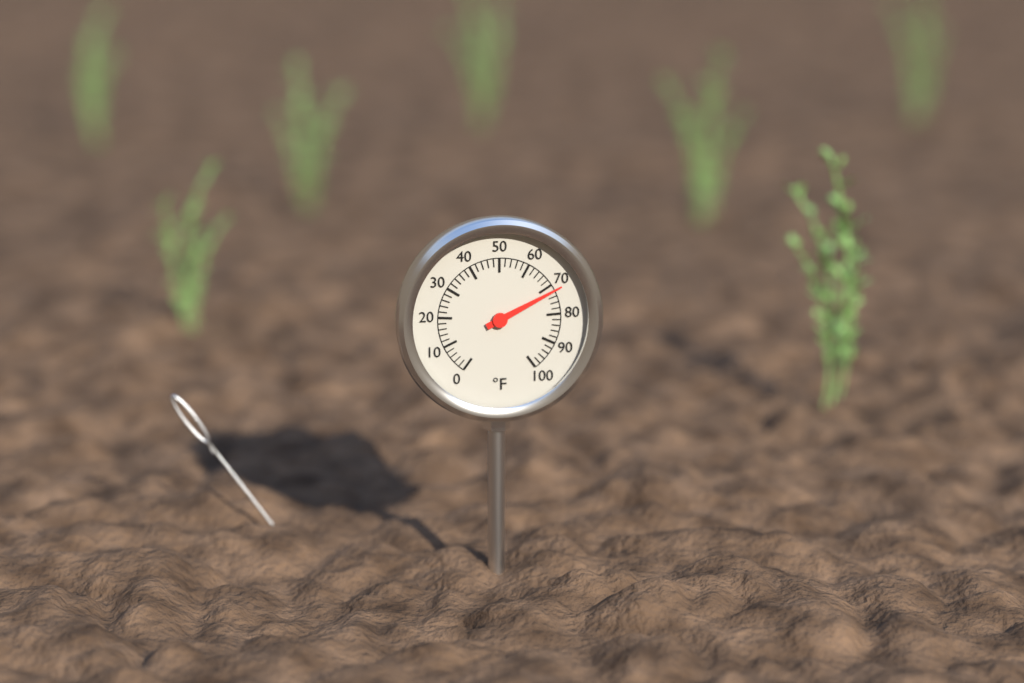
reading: 72 °F
